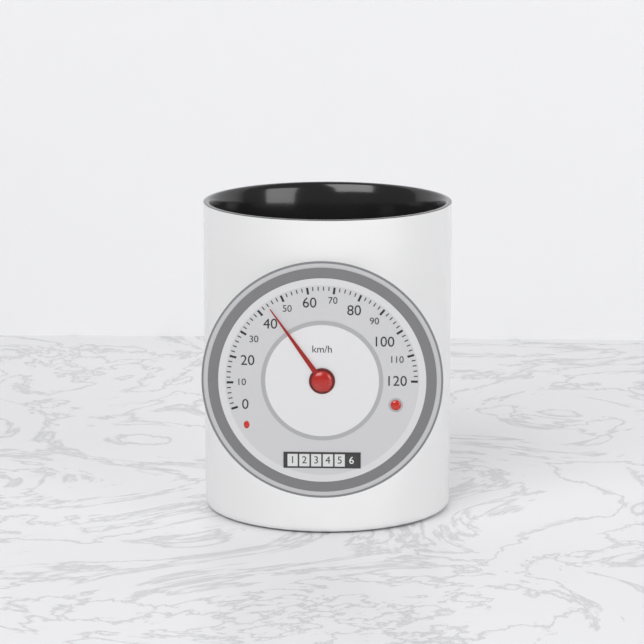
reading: 44 km/h
